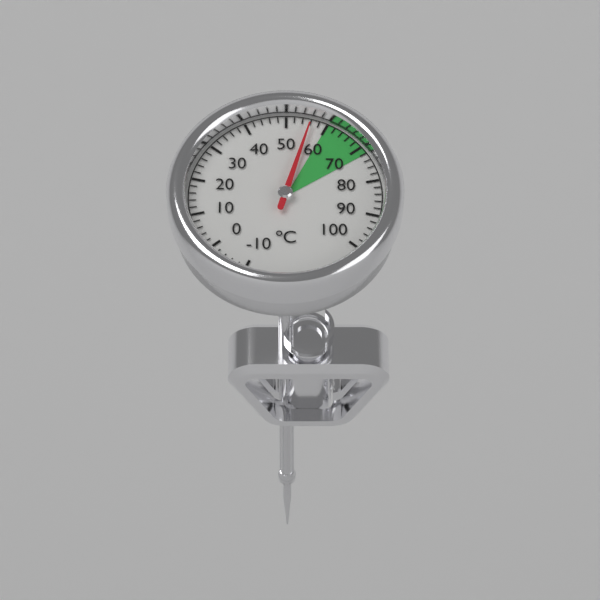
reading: 56 °C
